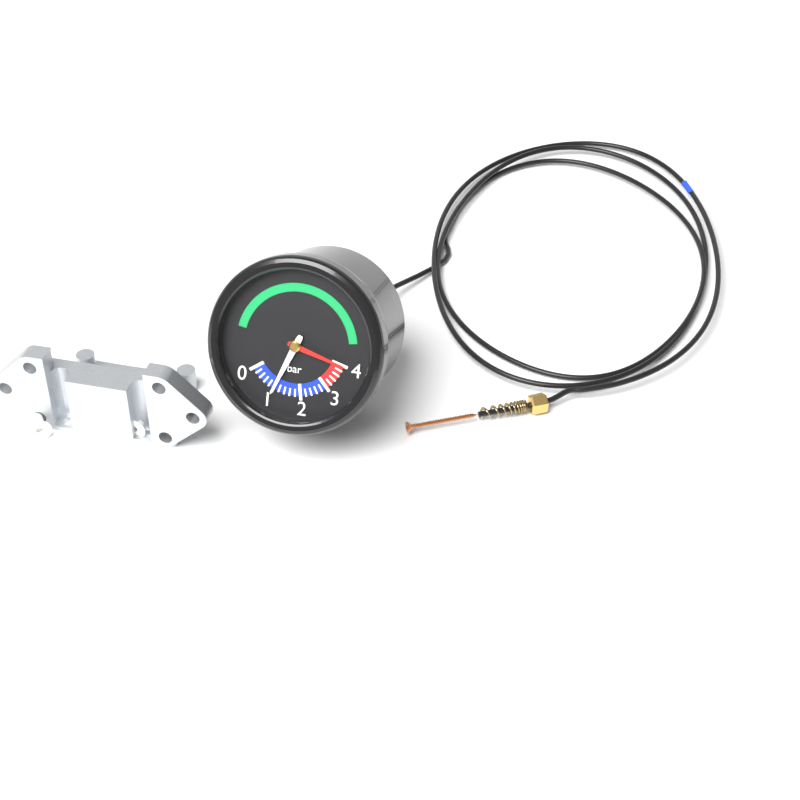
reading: 1.0 bar
